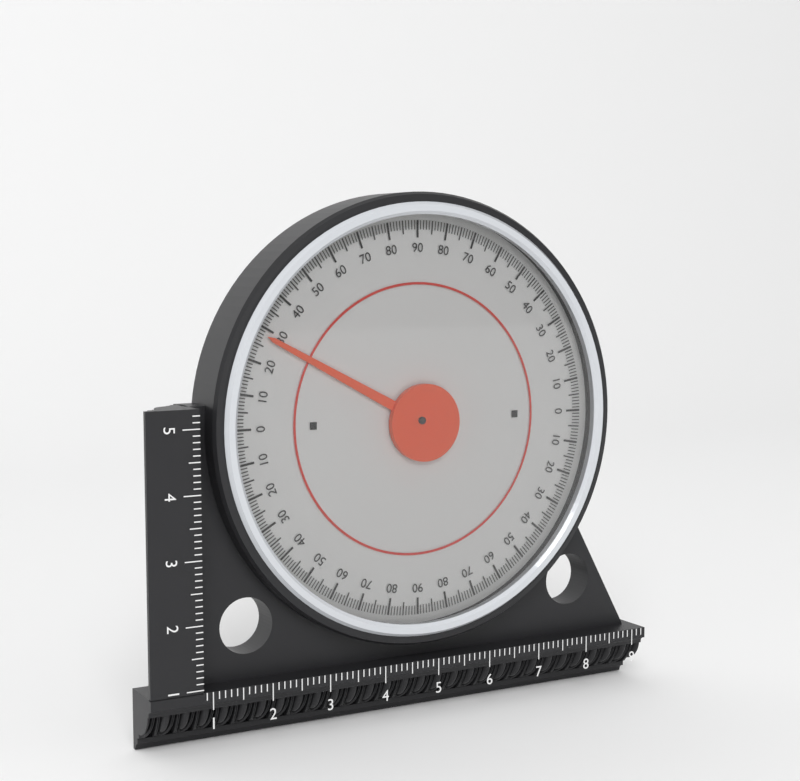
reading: 28 (no unit)
